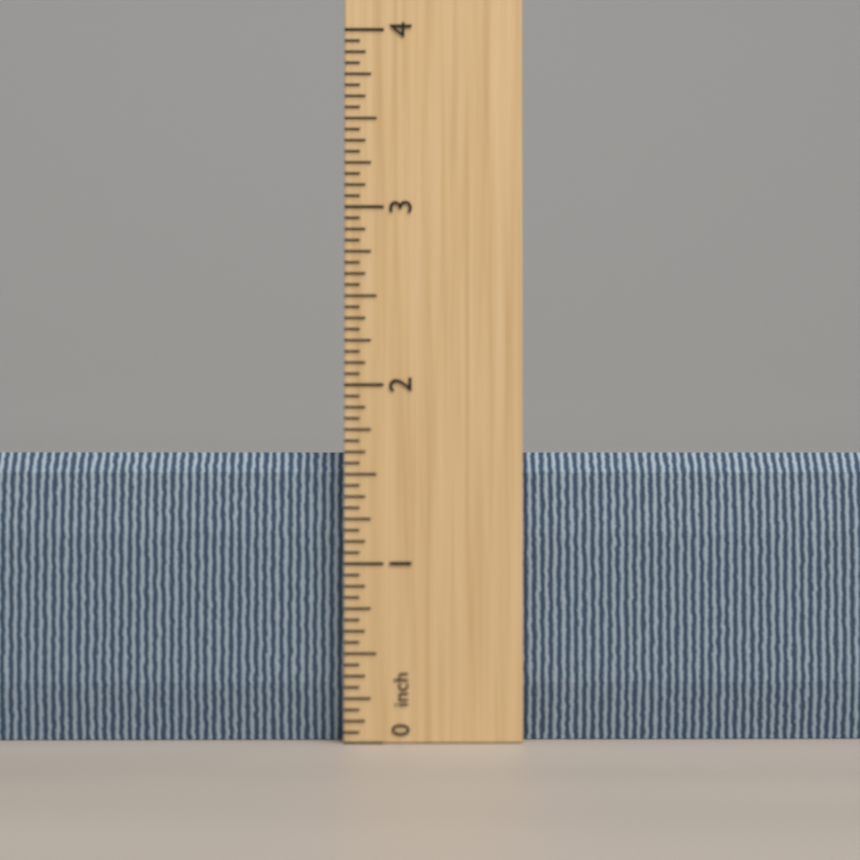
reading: 1.6250 inch
